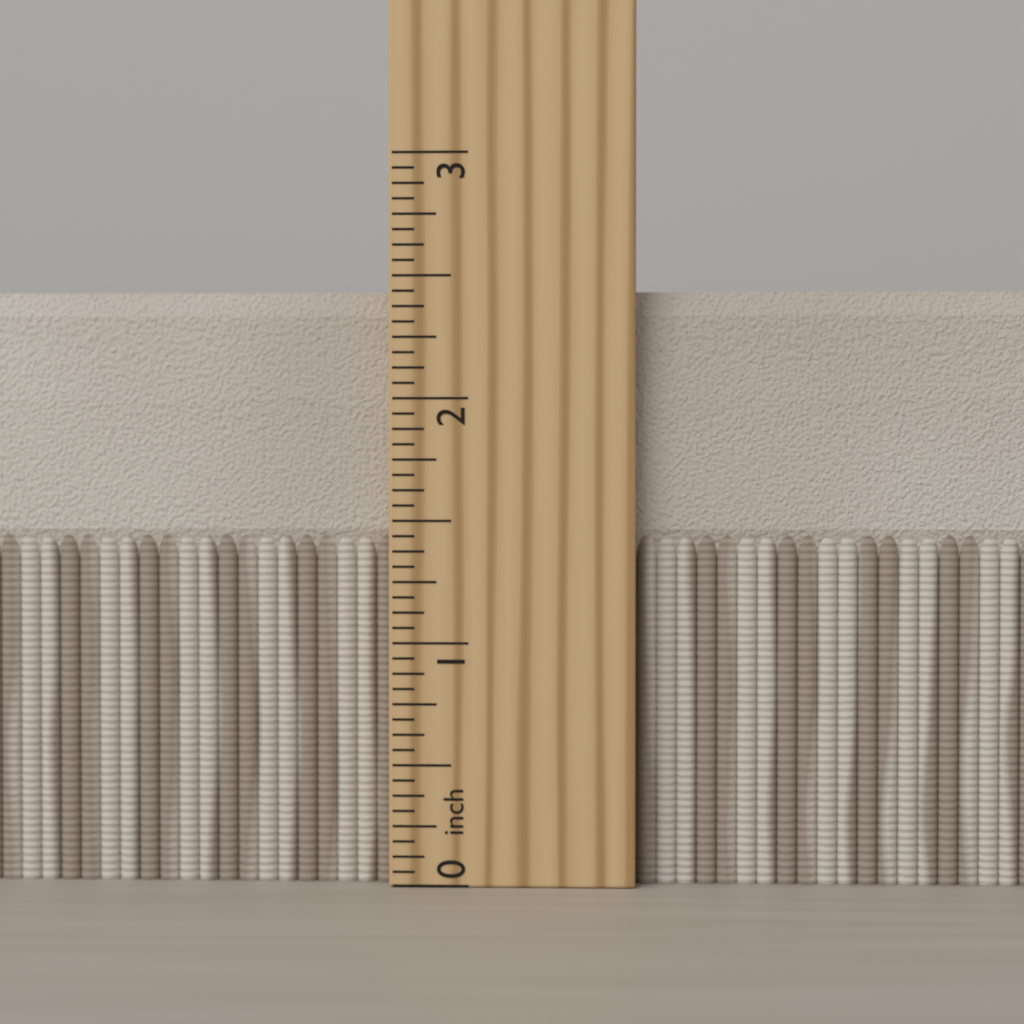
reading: 2.4375 inch
